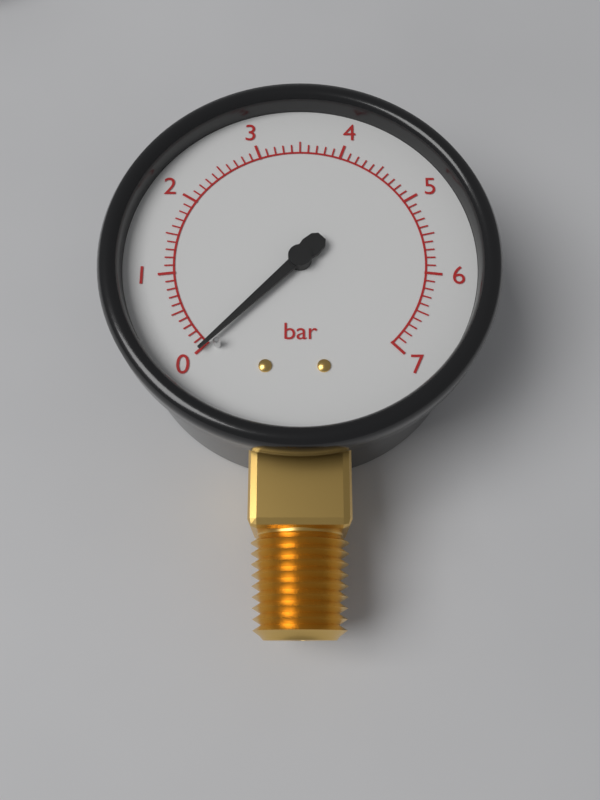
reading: 0.0 bar
